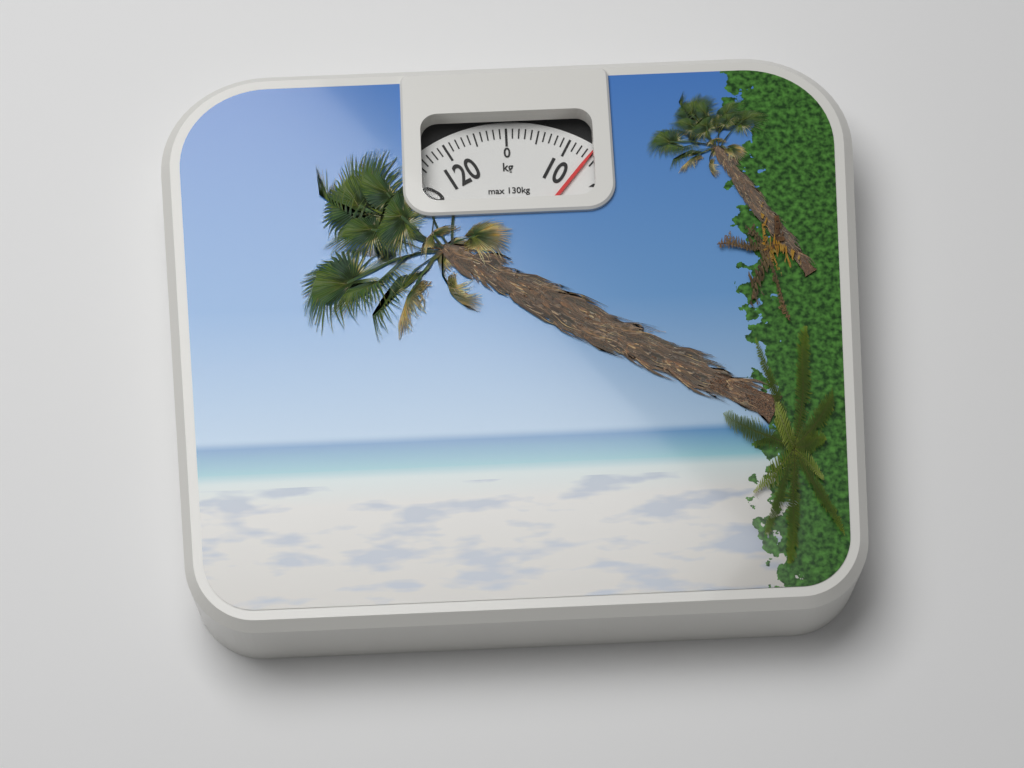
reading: 14 kg
